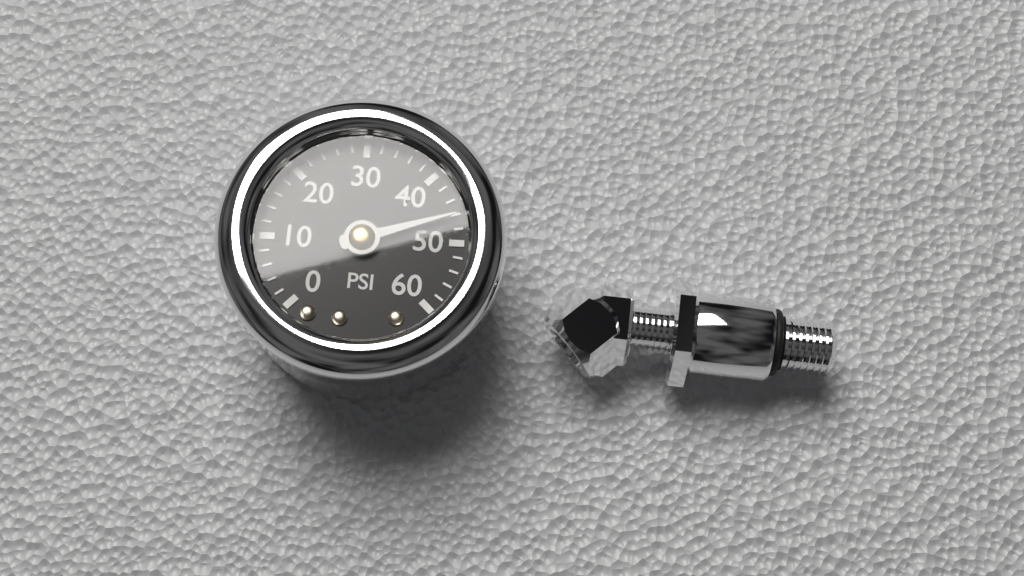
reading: 46 psi
